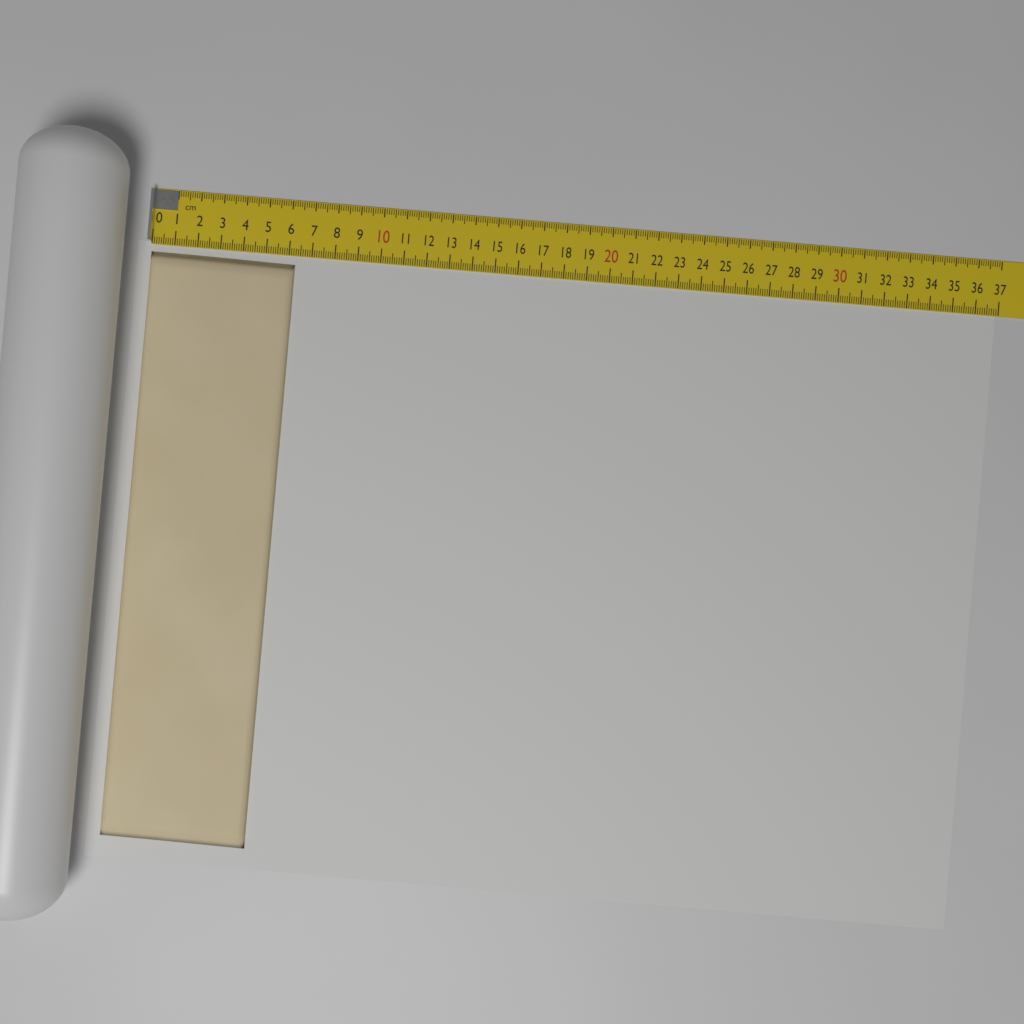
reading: 6.3 cm
